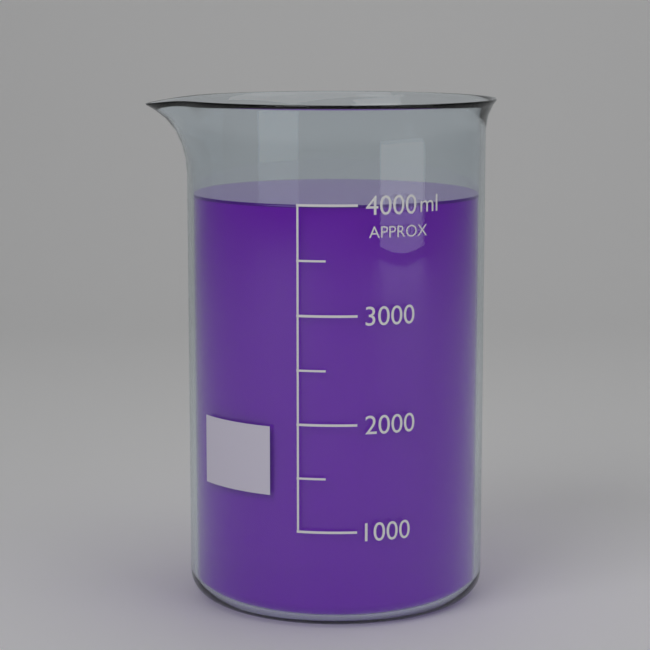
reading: 4000 ml
